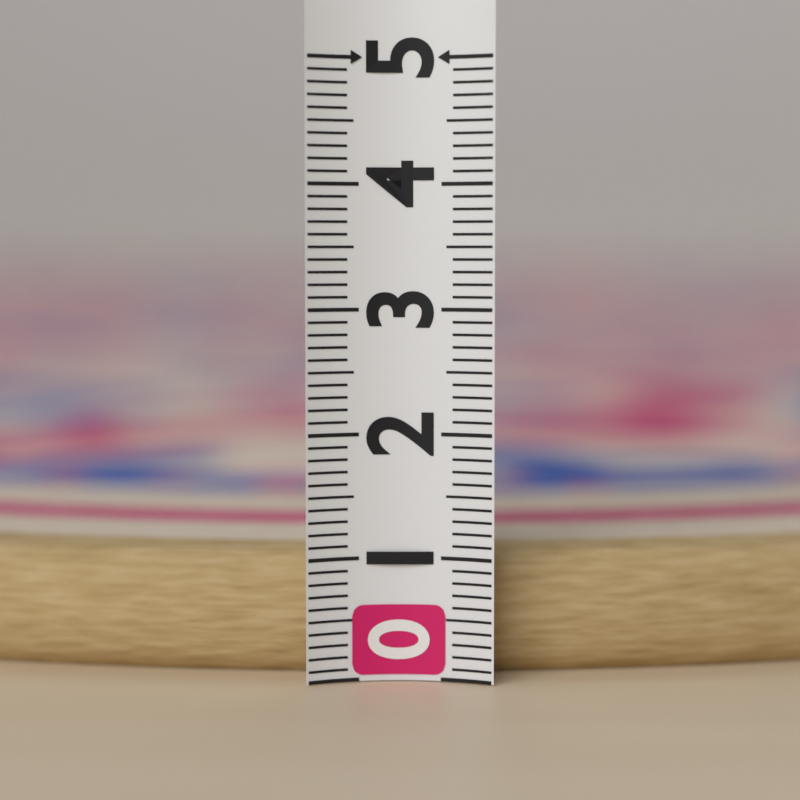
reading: 1.0 (no unit)
